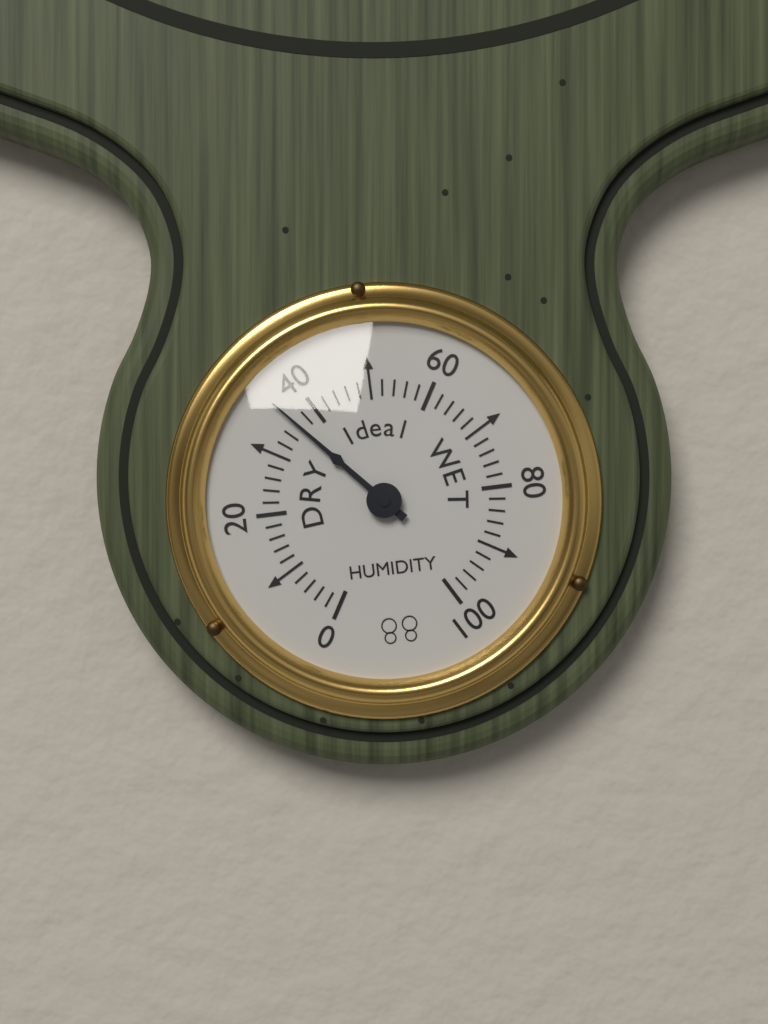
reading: 36 (no unit)
